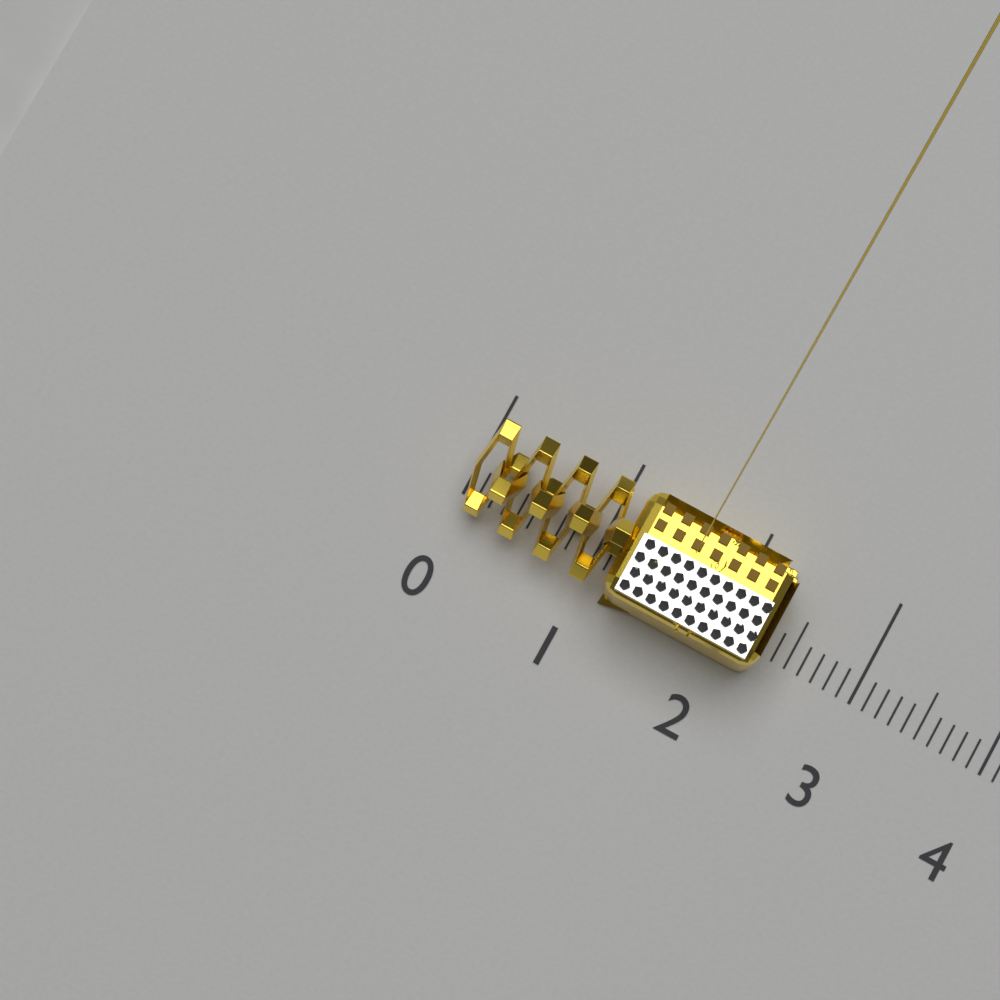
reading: 2.3 (no unit)
